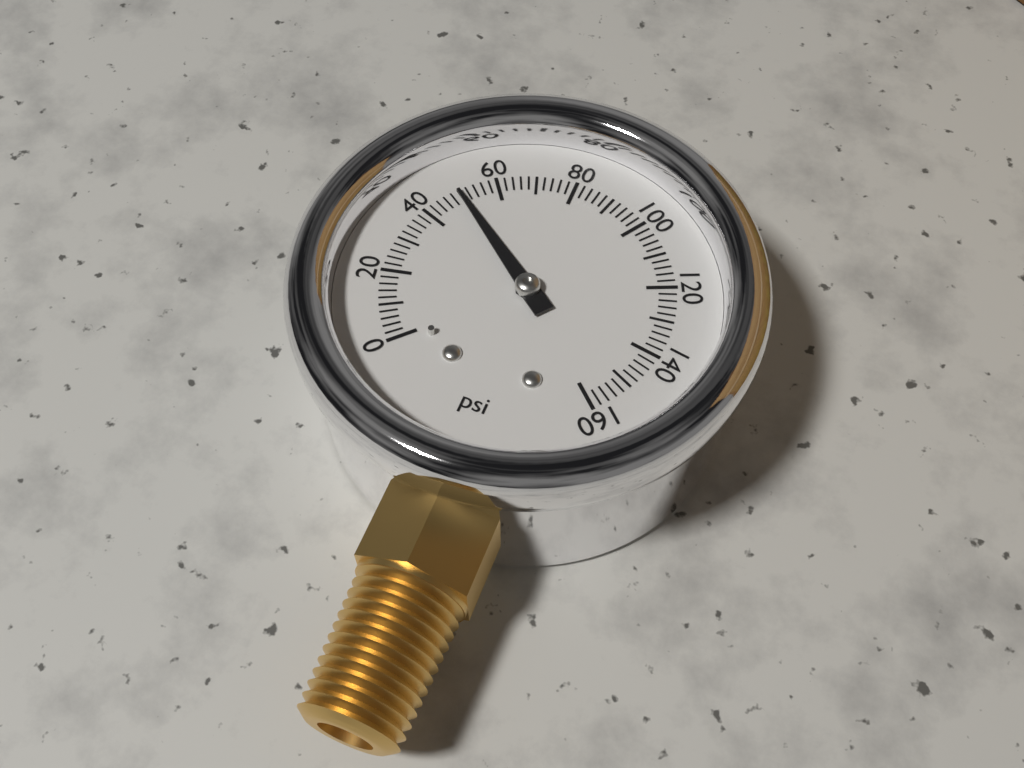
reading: 50 psi
